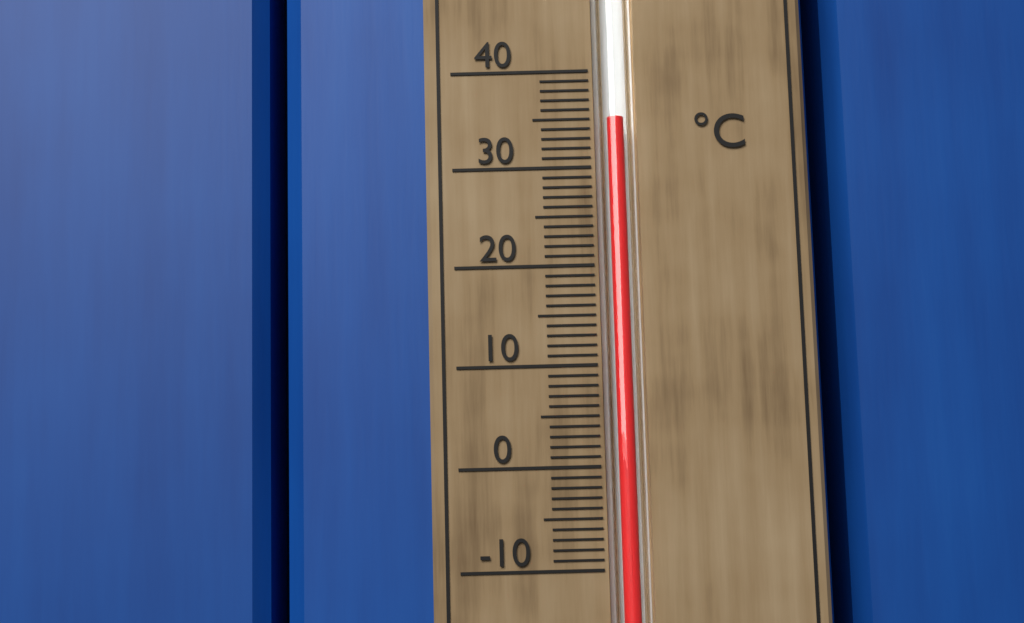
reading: 35 °C
